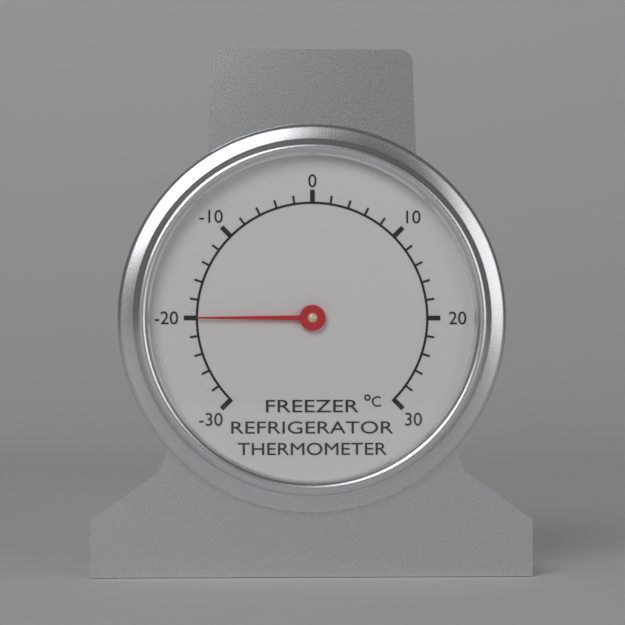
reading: -20 °C
